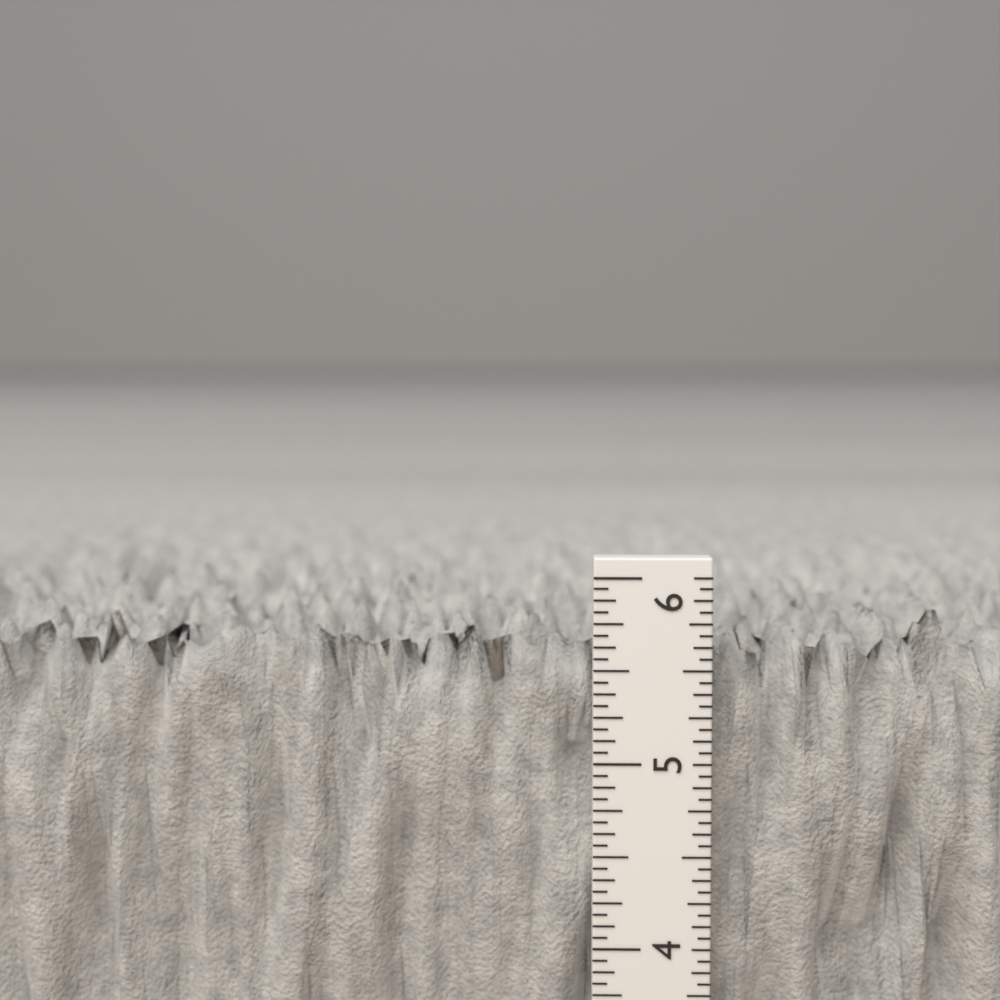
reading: 5.7500 in
